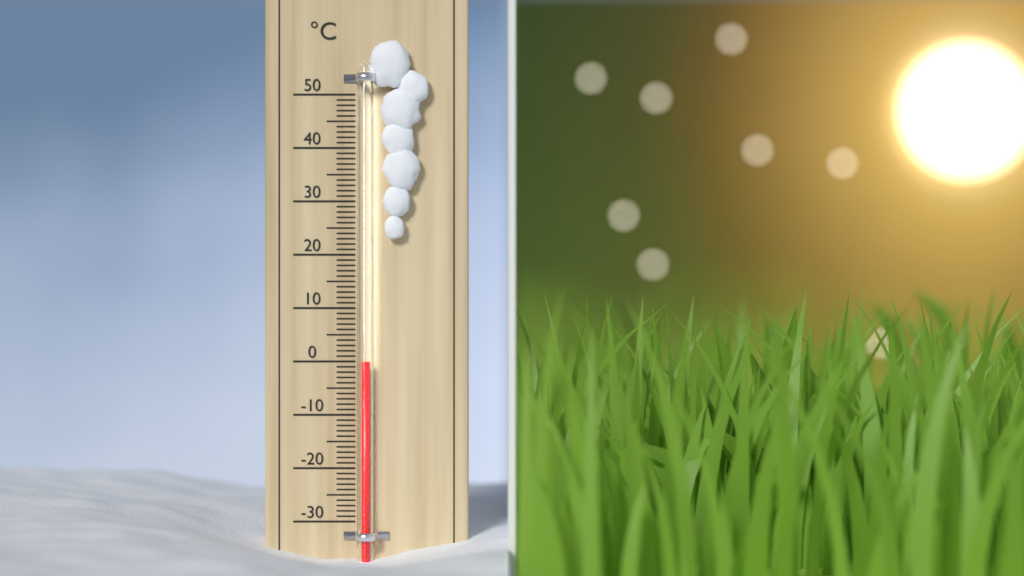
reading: 0 °C
